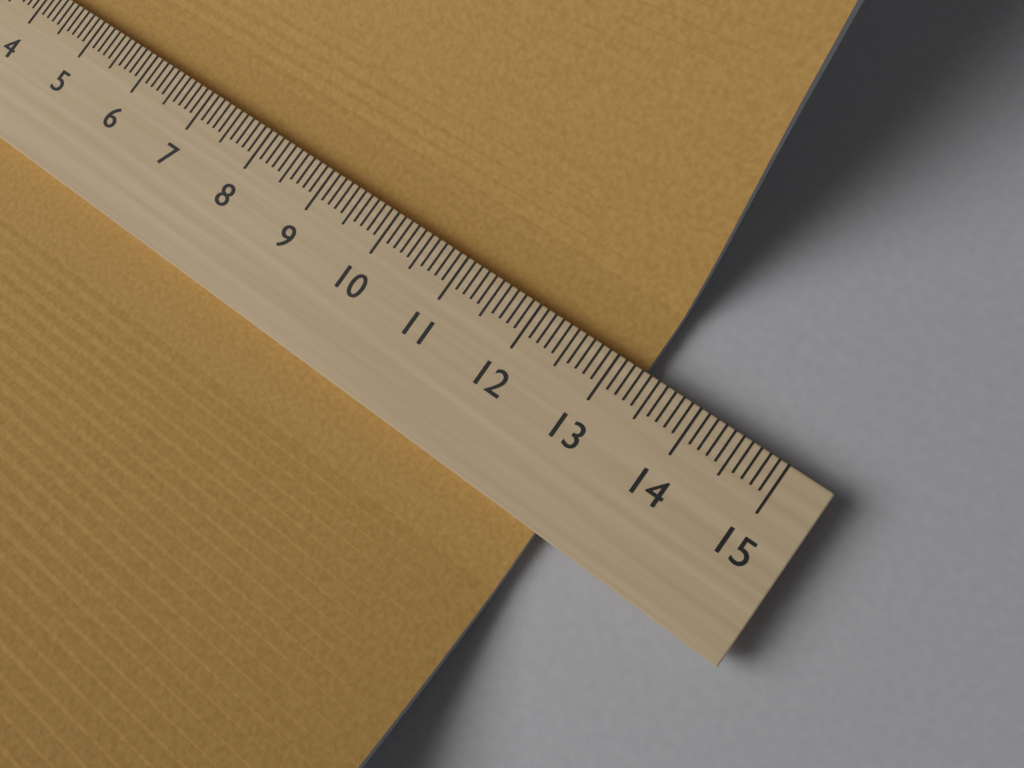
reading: 13.3 (no unit)
